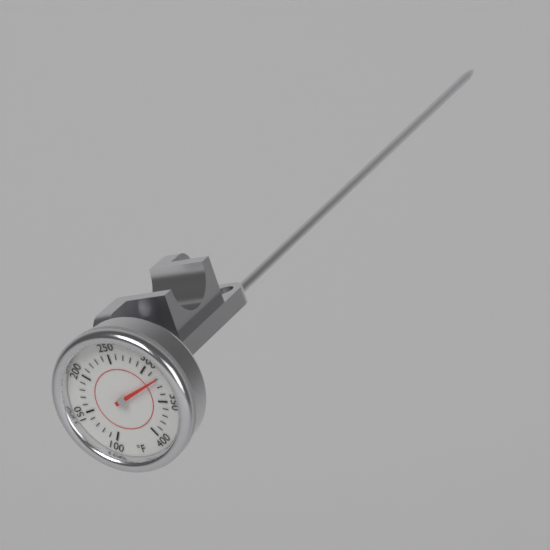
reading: 320 °F
